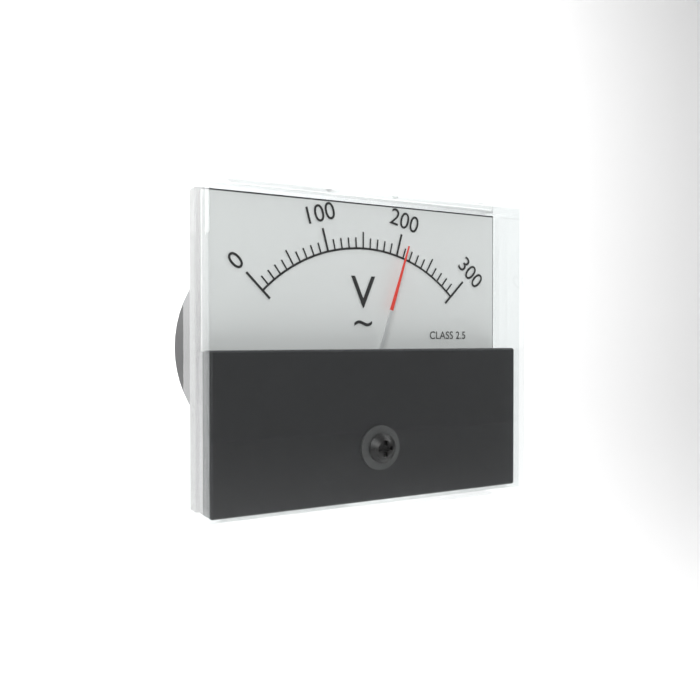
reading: 210 V
